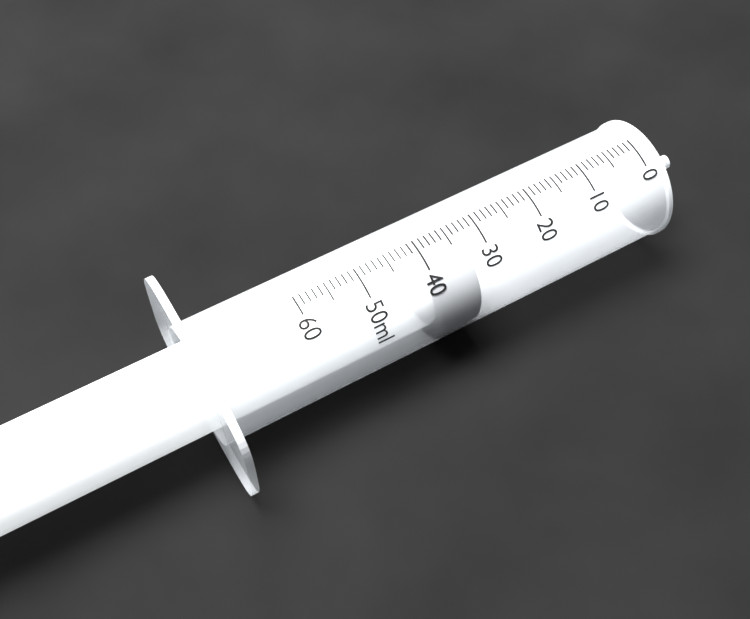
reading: 33 ml
